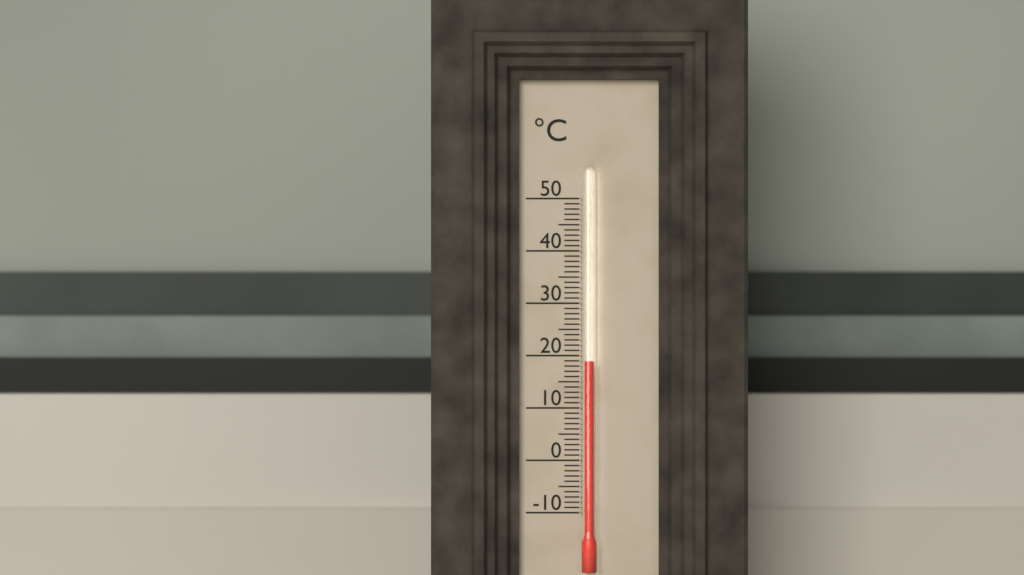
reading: 19 °C
